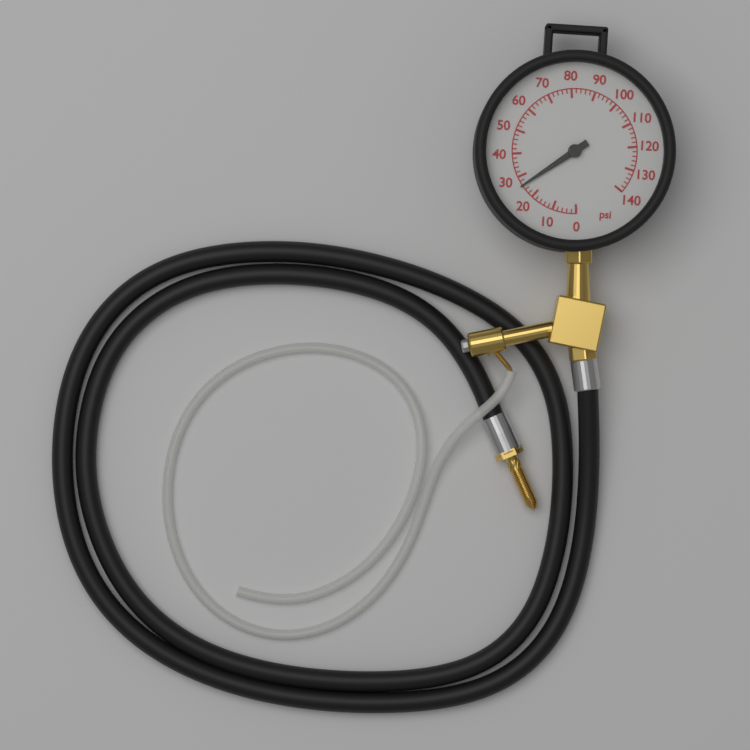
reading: 26 psi
